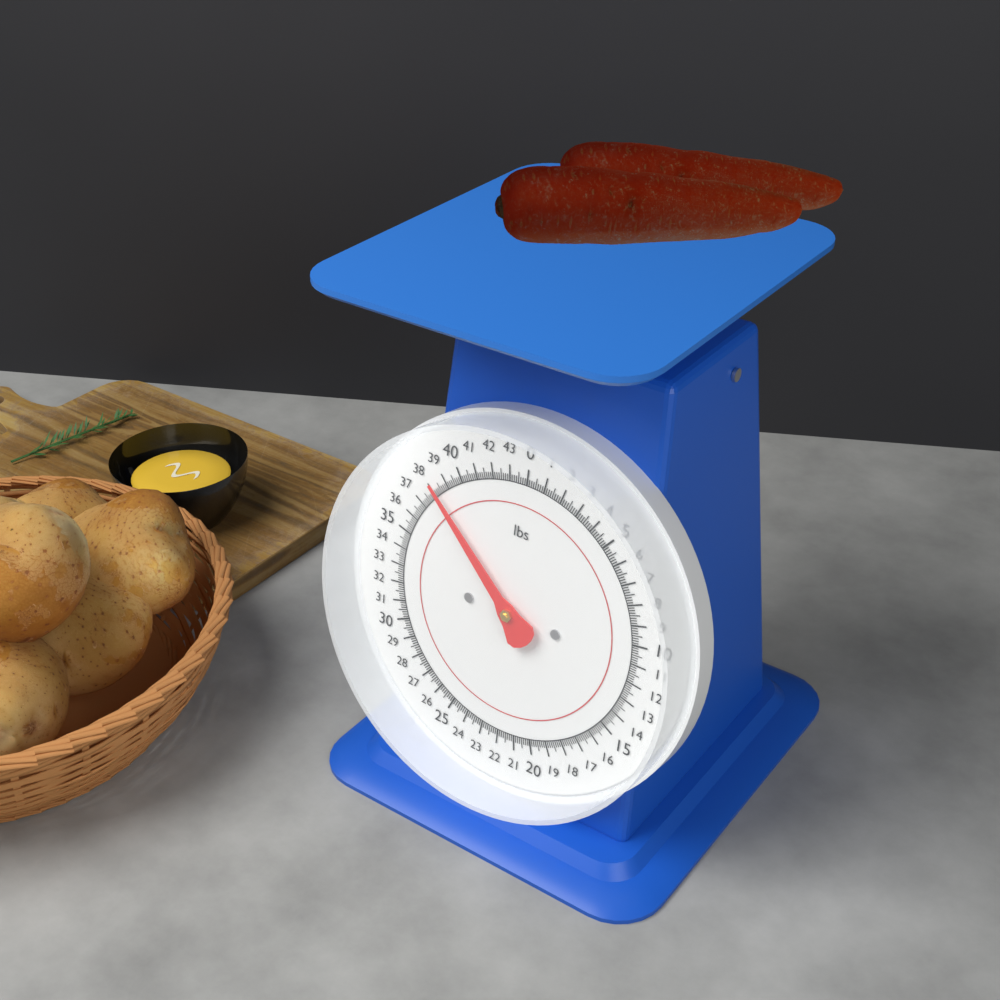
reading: 38.250 lbs
